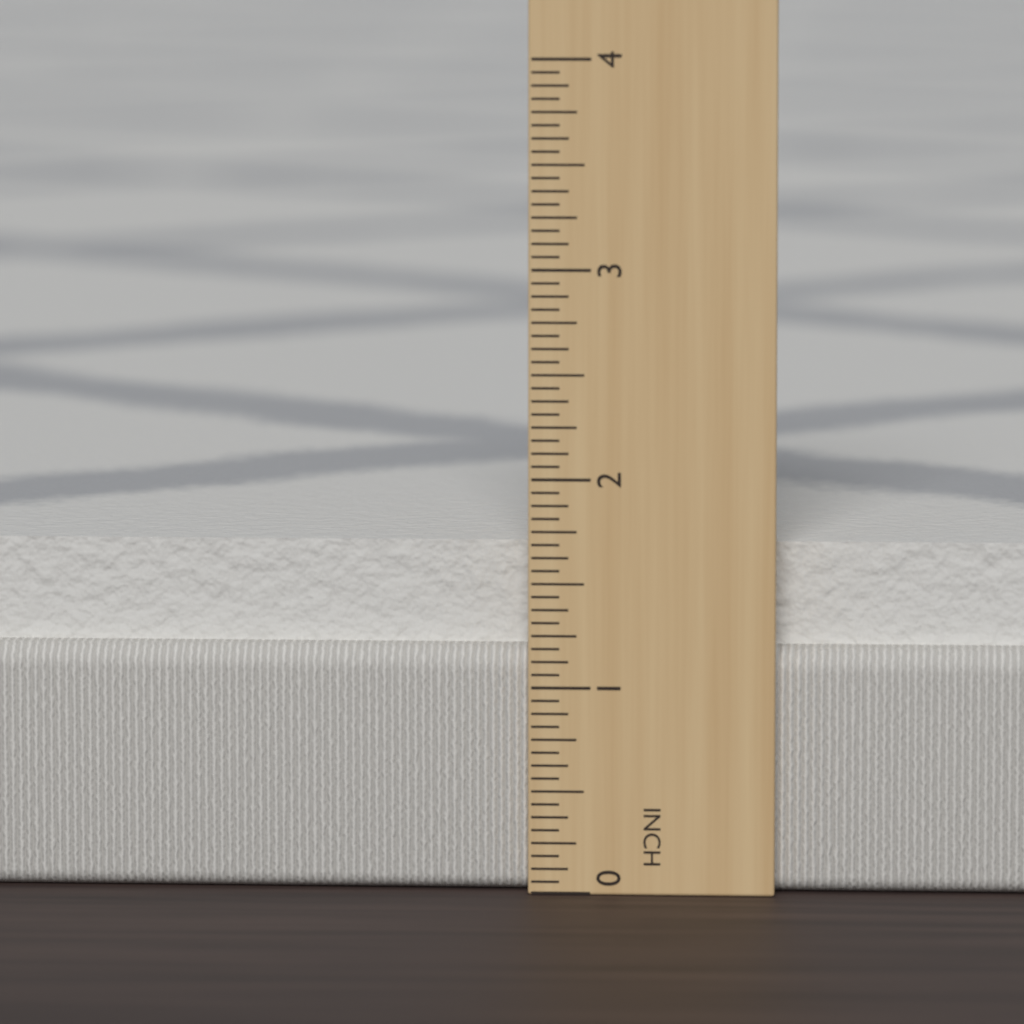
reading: 1.6875 in
